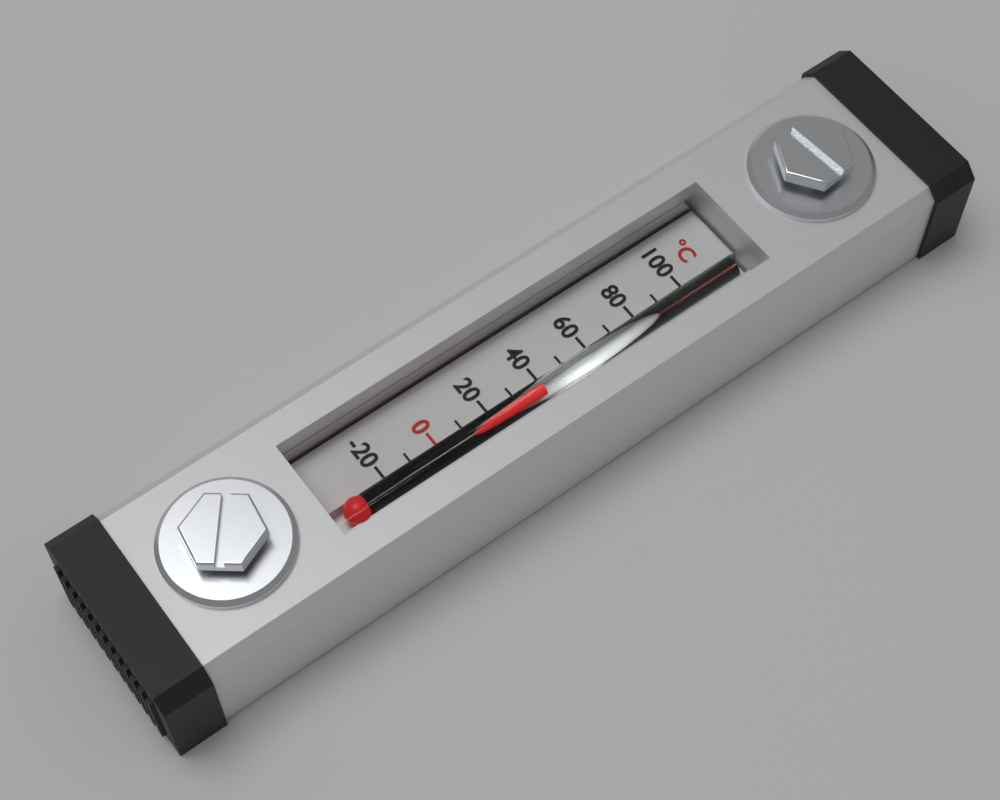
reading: 40 °C
